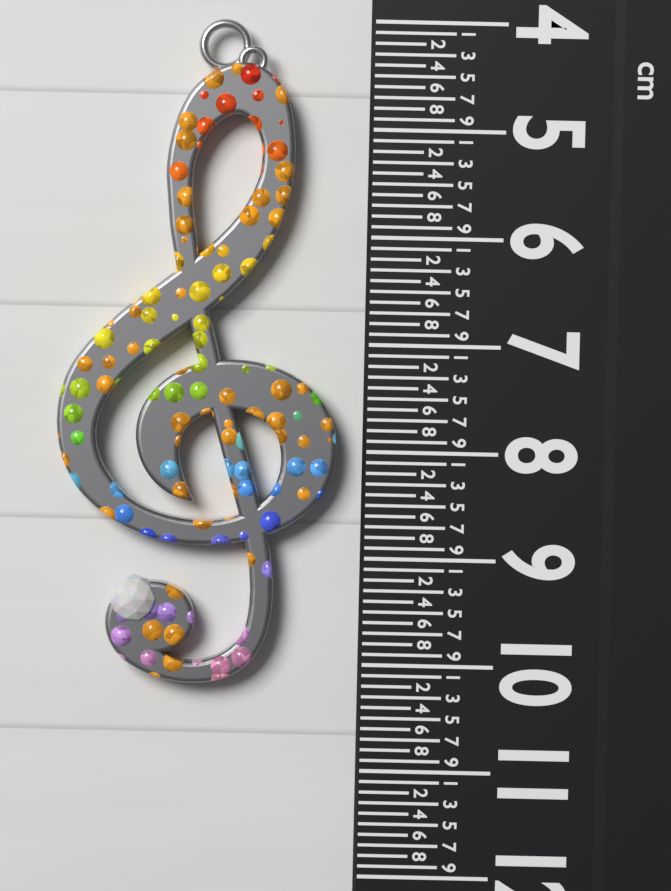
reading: 10.2 cm
